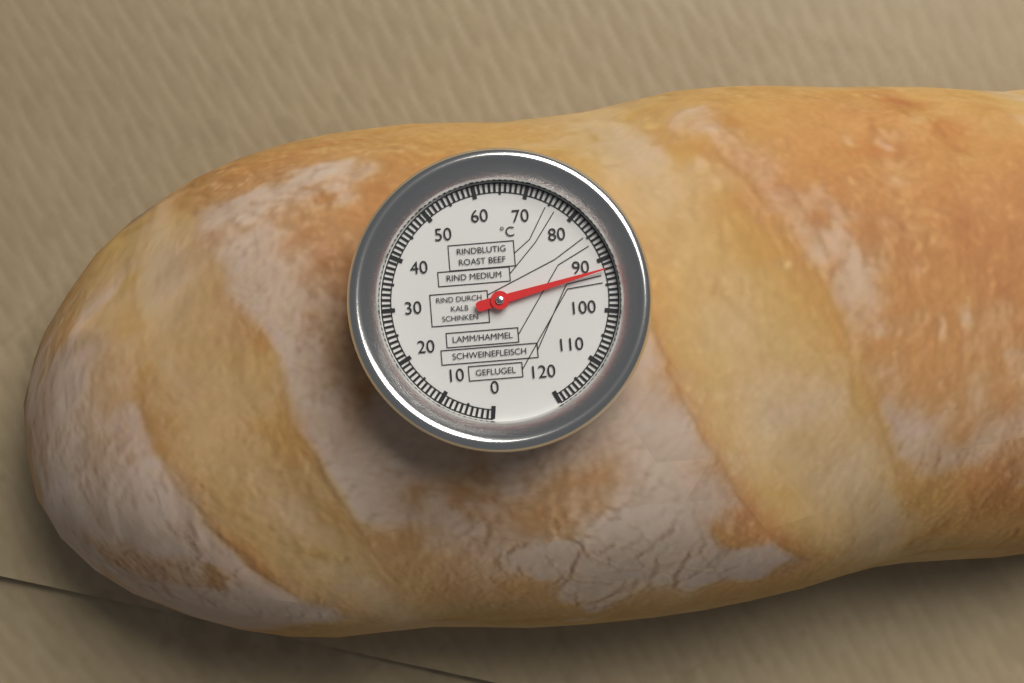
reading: 92 °C
